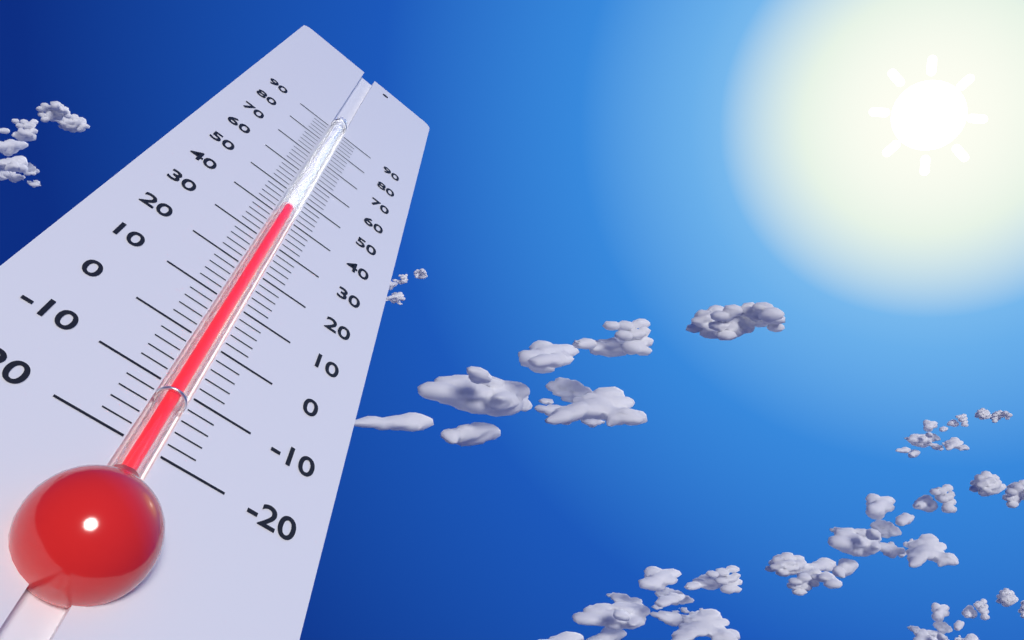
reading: 44 (no unit)
